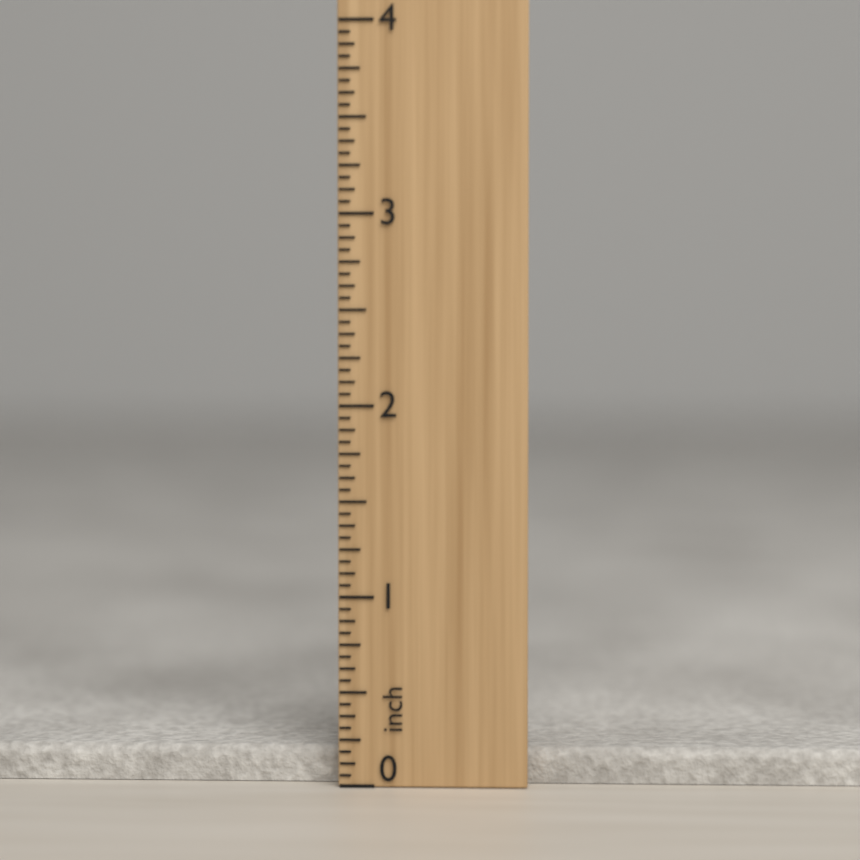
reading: 0.1875 inch
